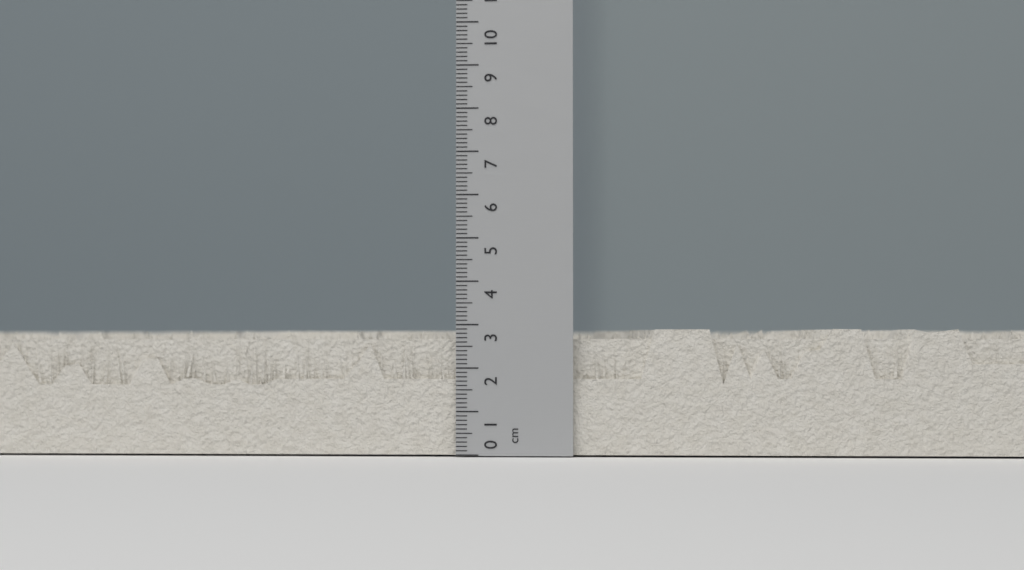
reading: 2.9 cm
